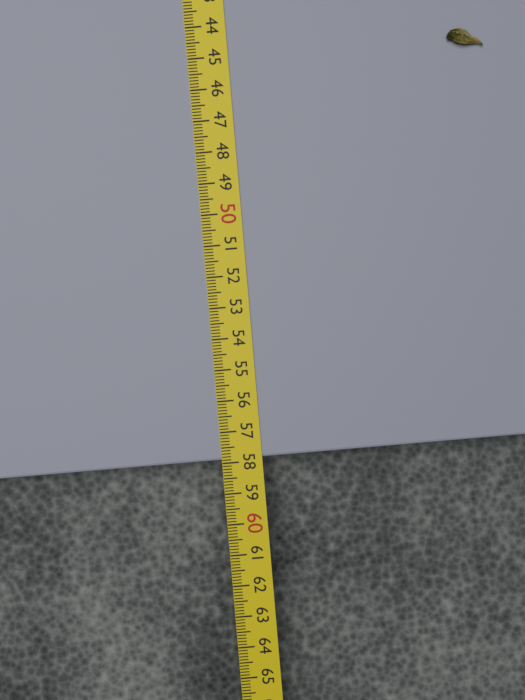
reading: 57.9 cm
